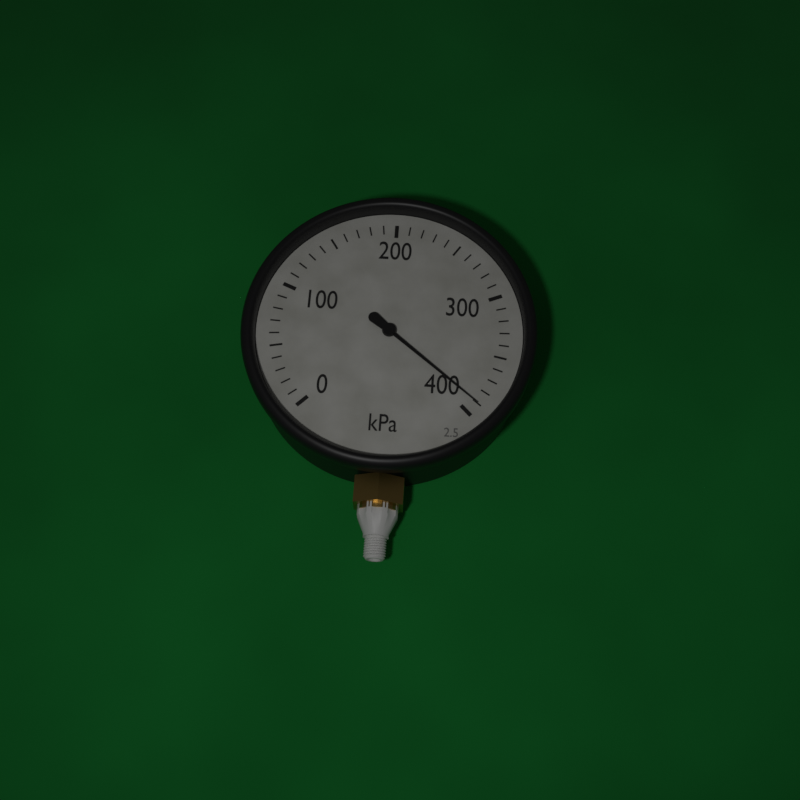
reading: 390 kPa
